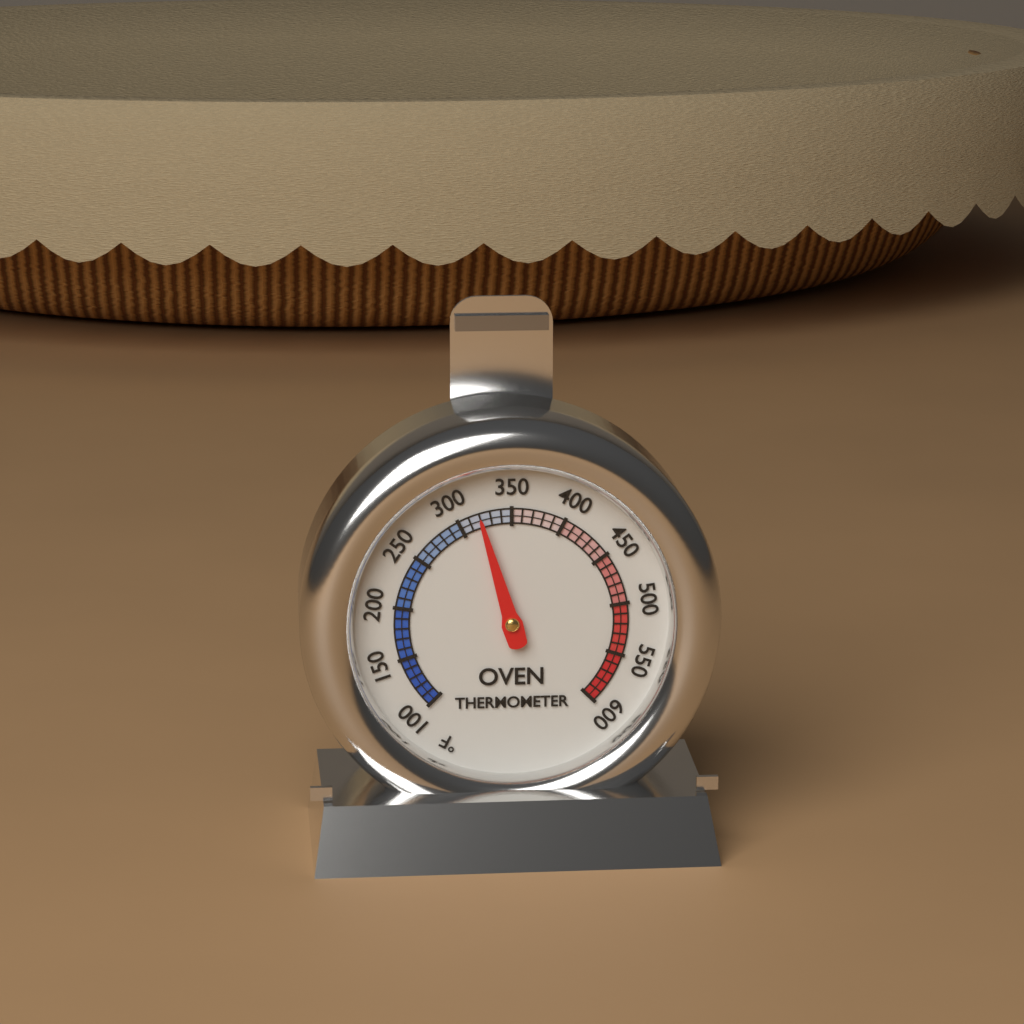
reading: 320 °F
